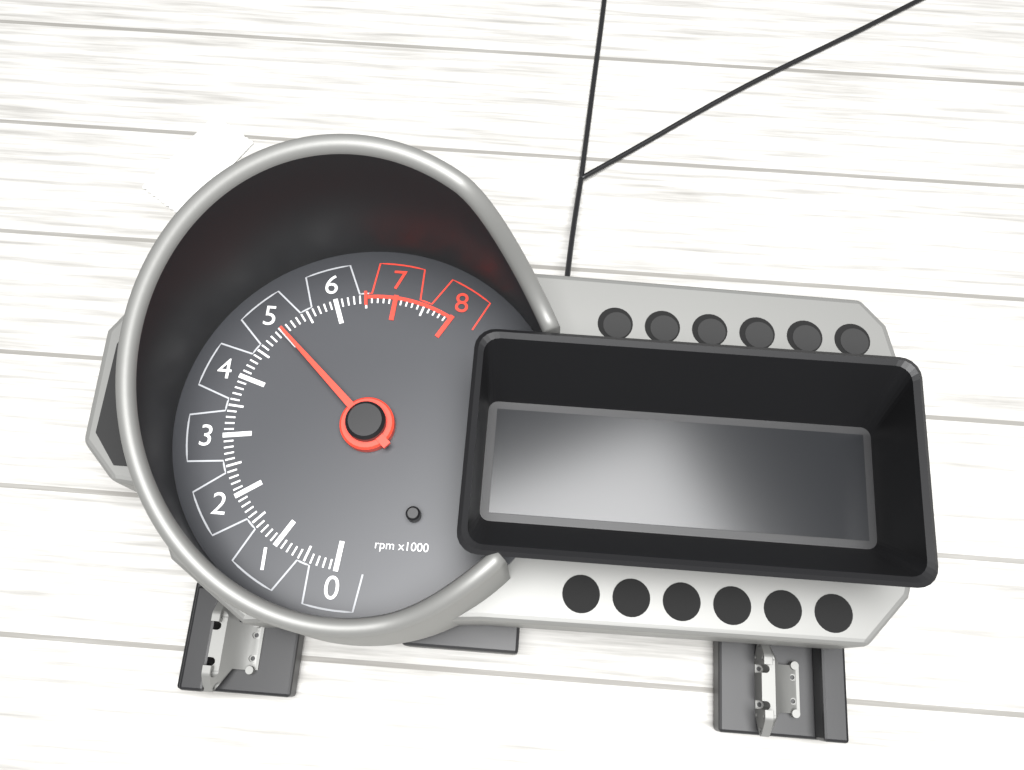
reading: 5000 rpm
